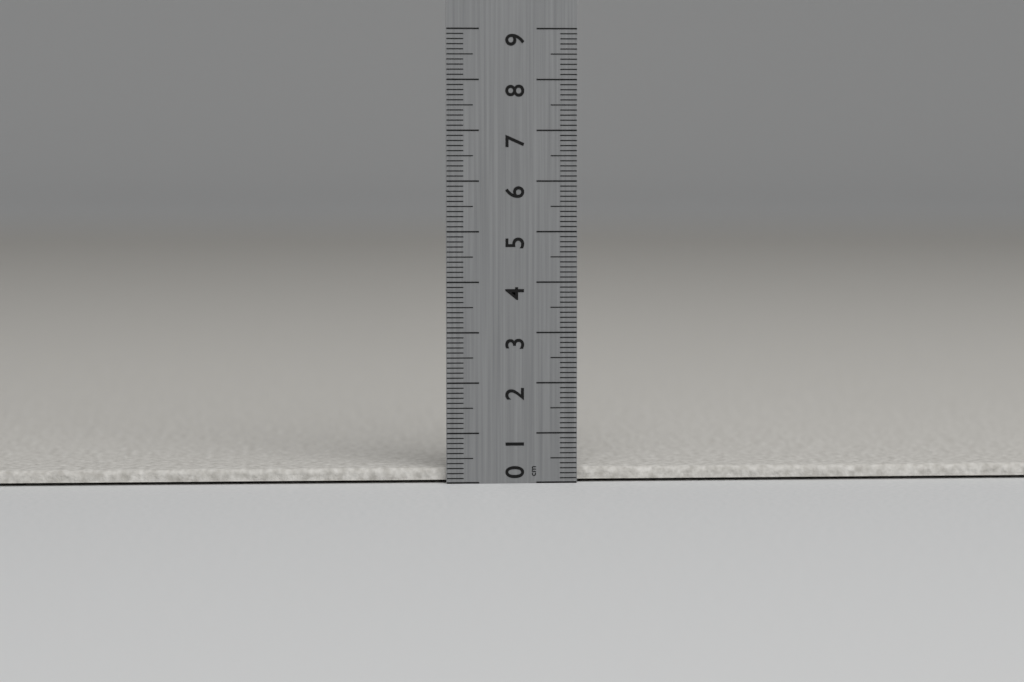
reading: 0.3 cm
